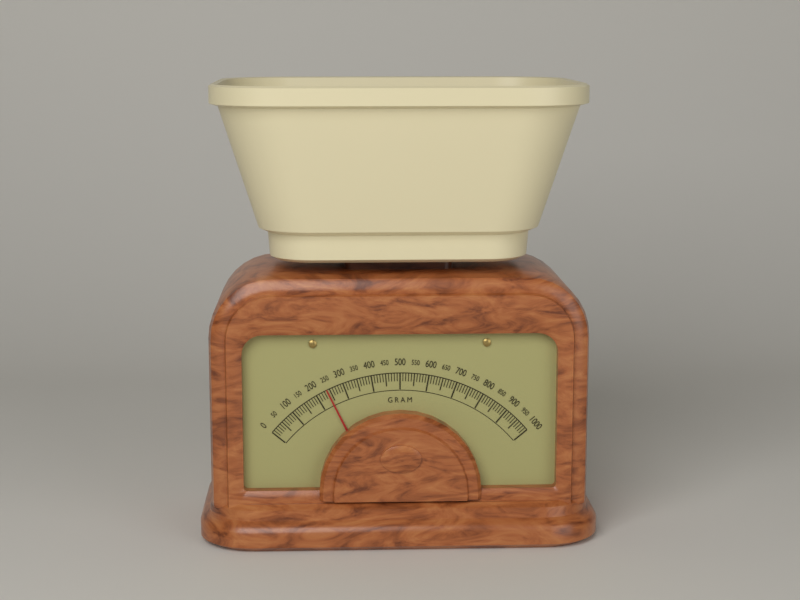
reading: 240 g
